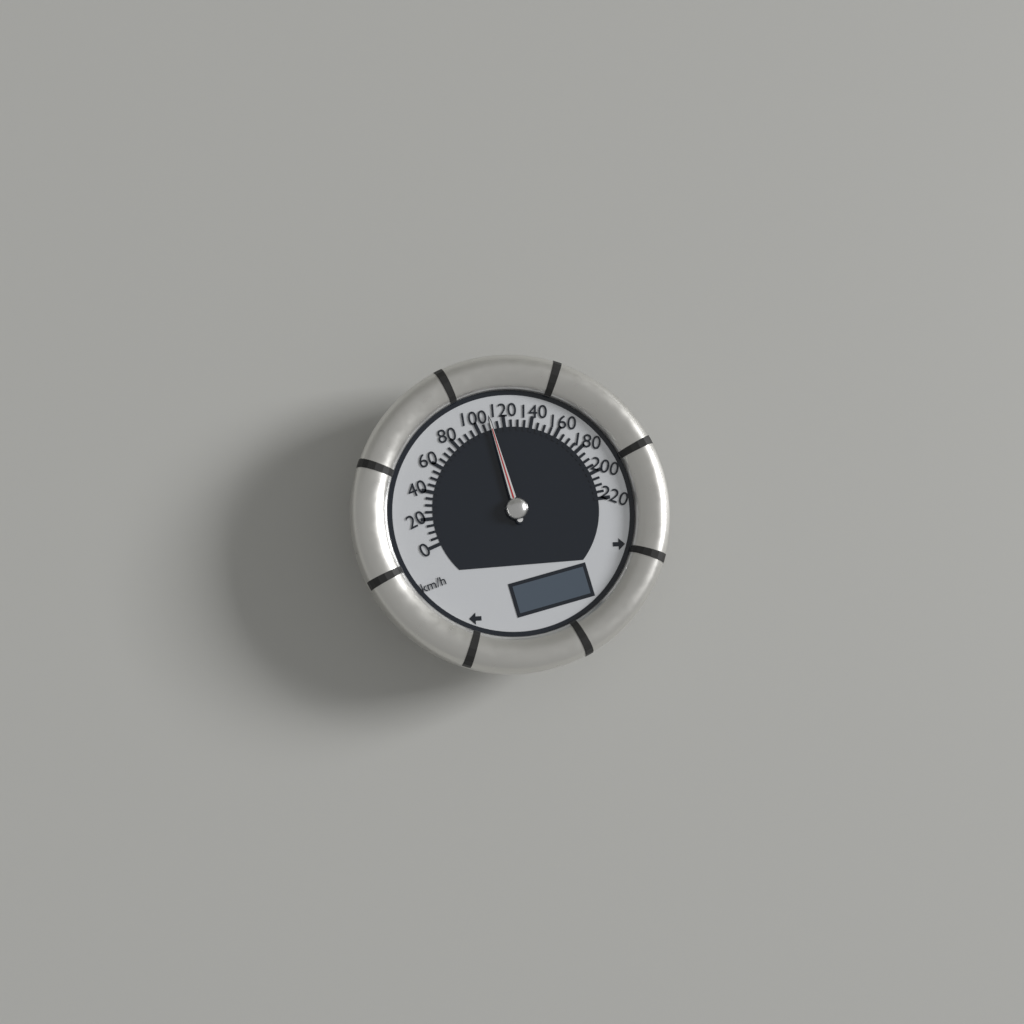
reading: 110 km/h
